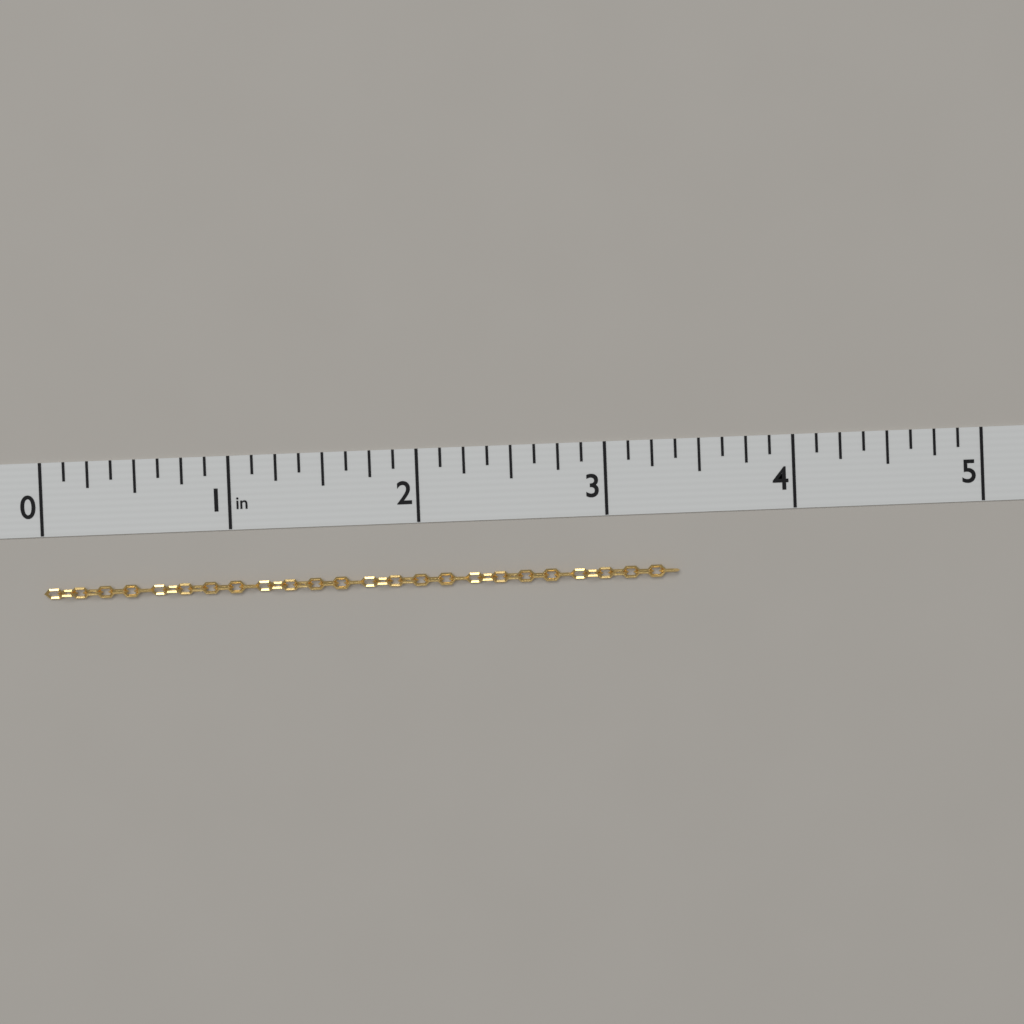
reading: 3.375 in
